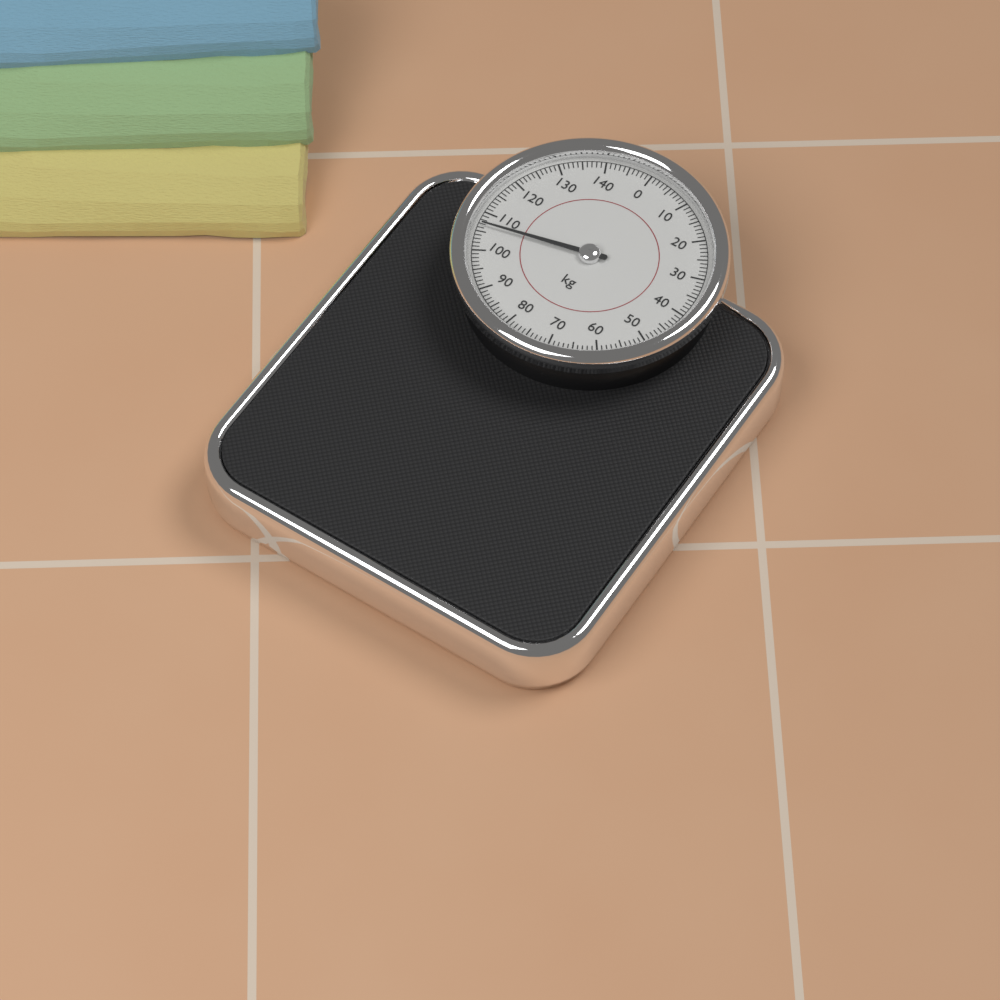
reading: 107 kg
